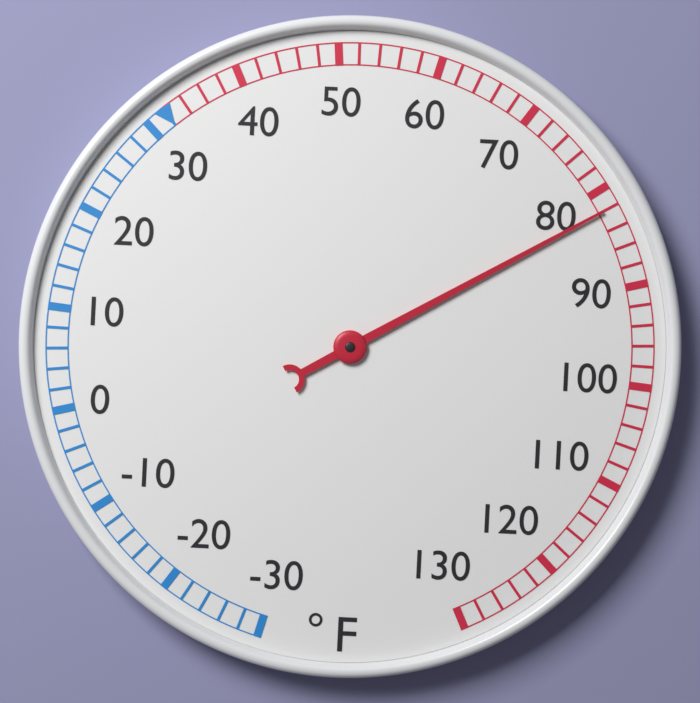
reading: 82 °F
